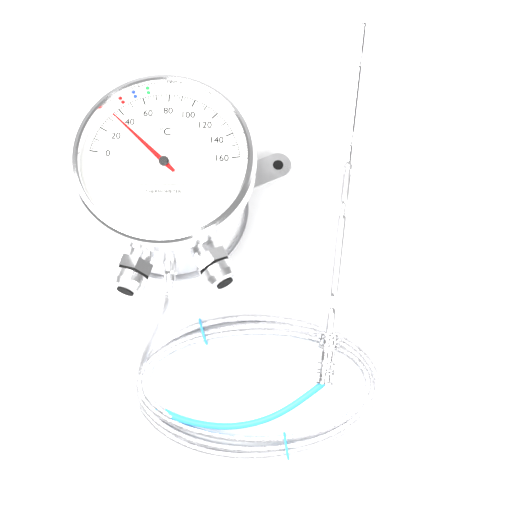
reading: 34 °C
